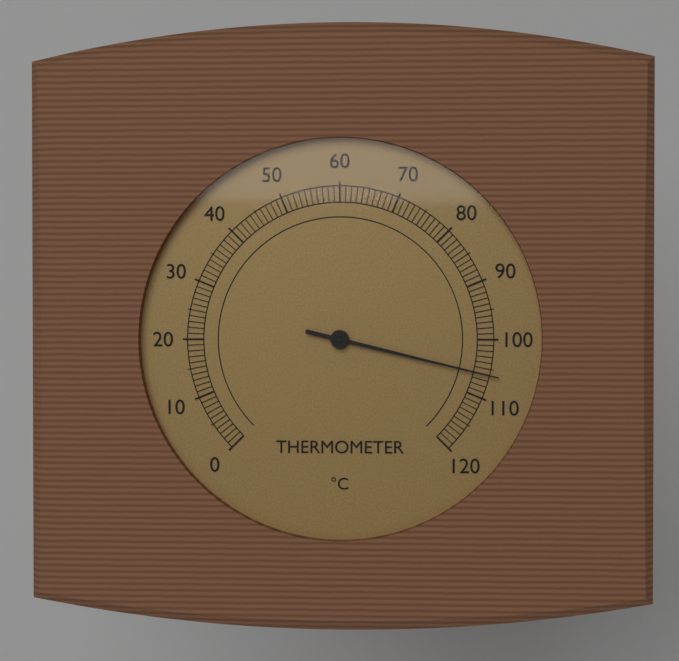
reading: 106 °C
